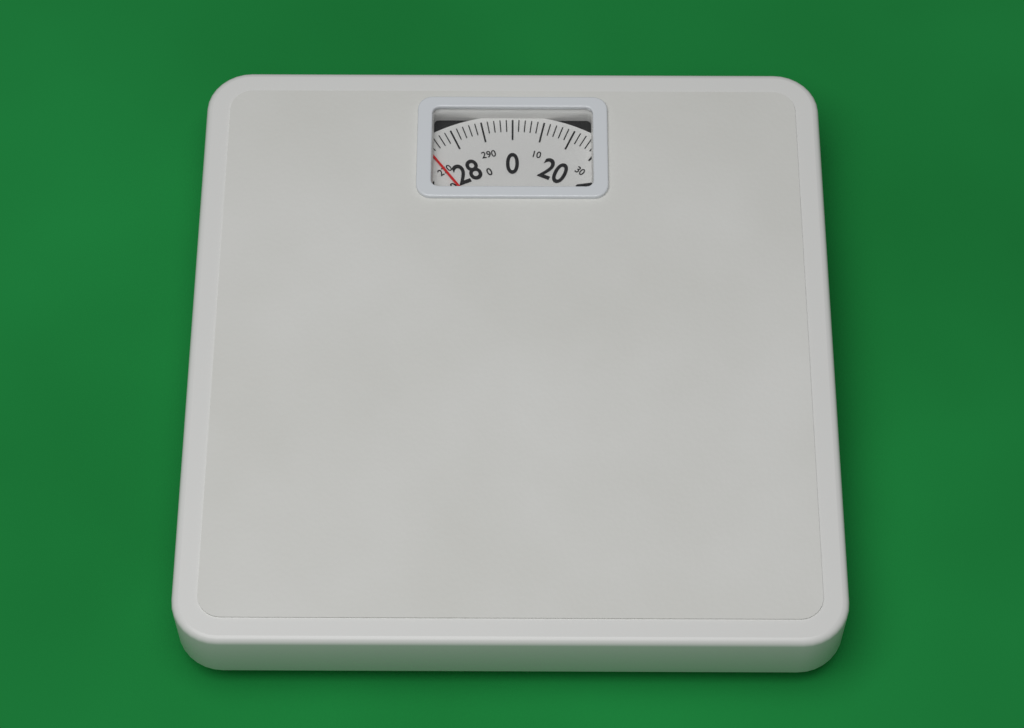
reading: 270 (no unit)
